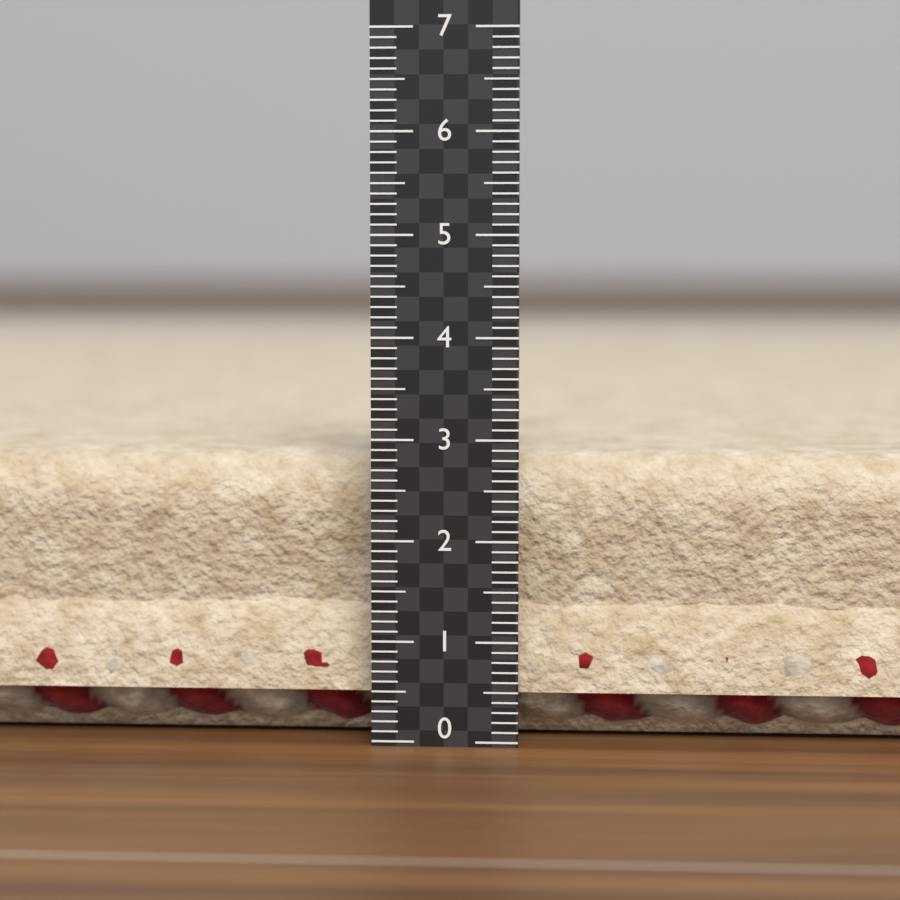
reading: 2.8 (no unit)
